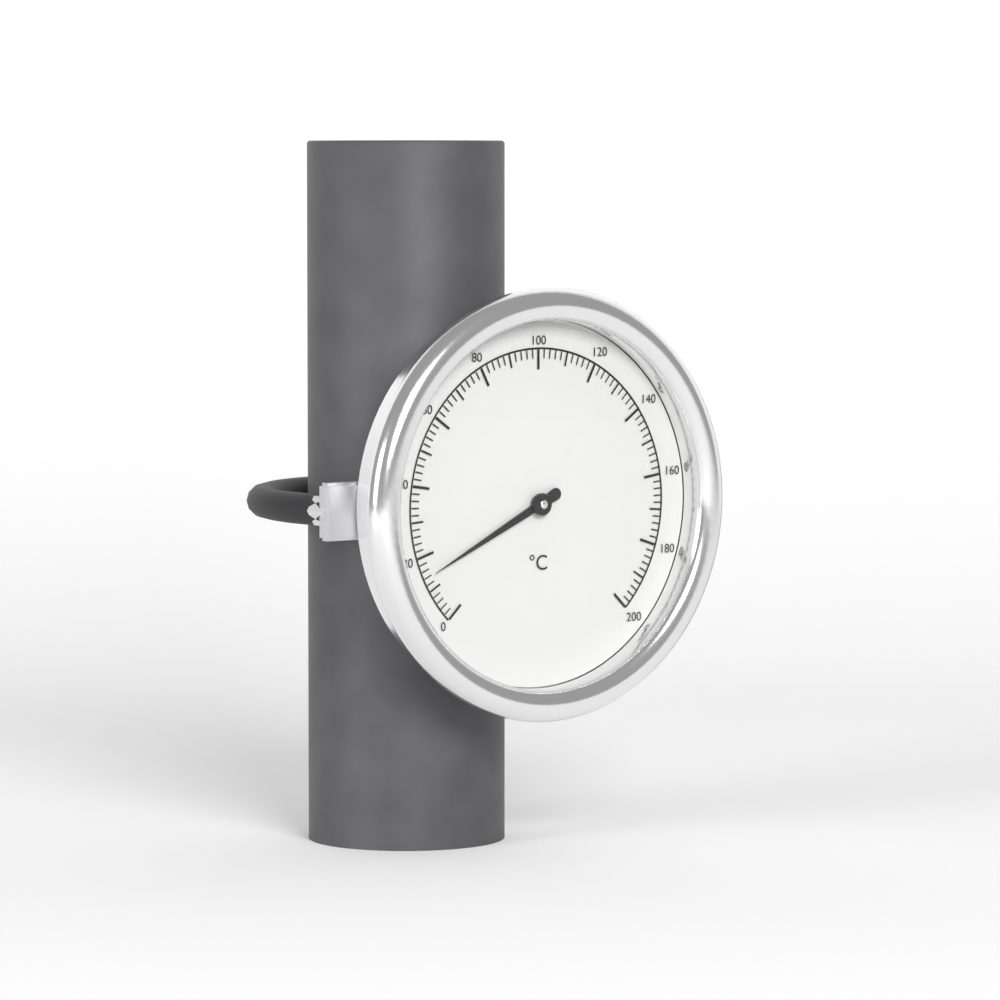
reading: 14 °C
